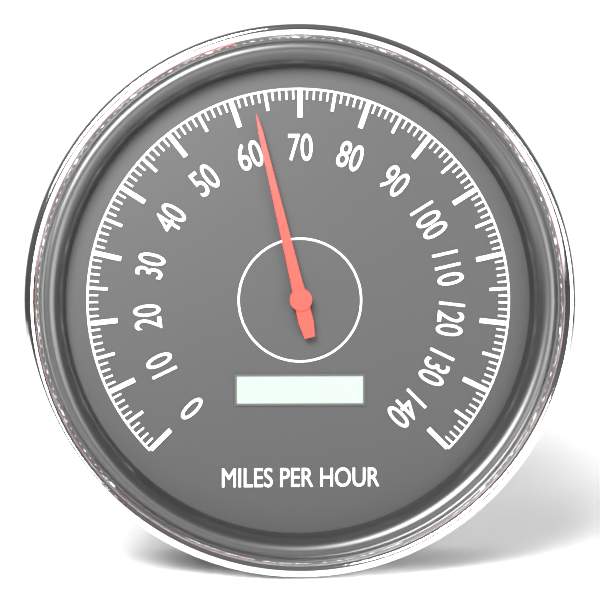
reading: 63 mph
